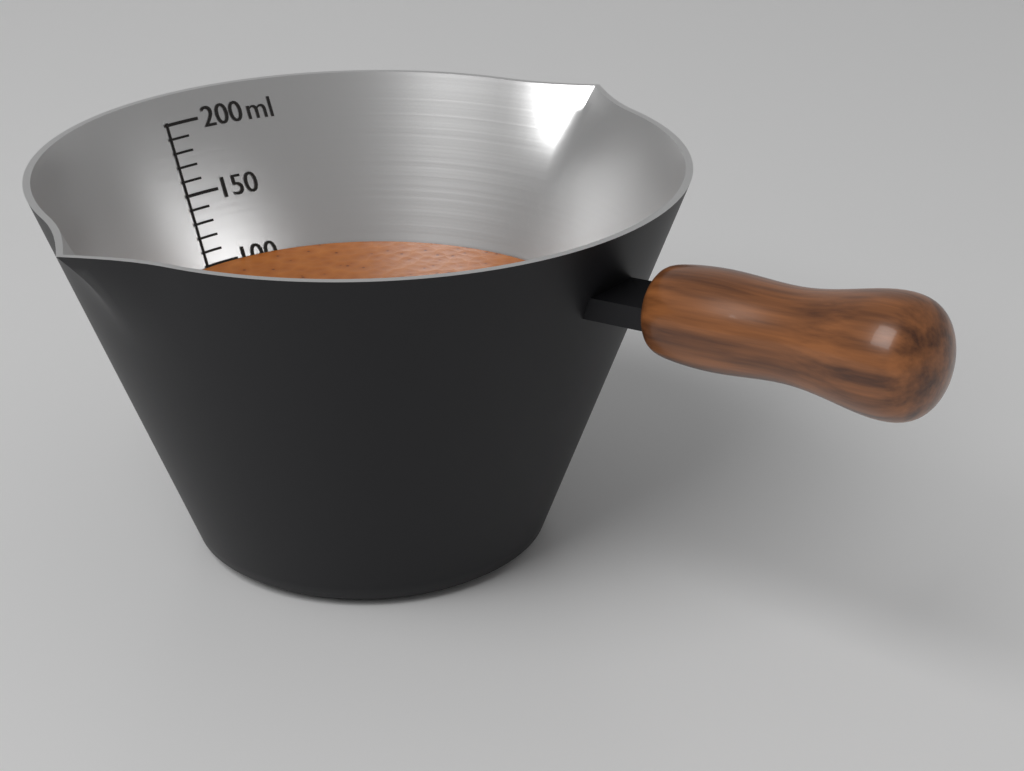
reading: 100 ml
